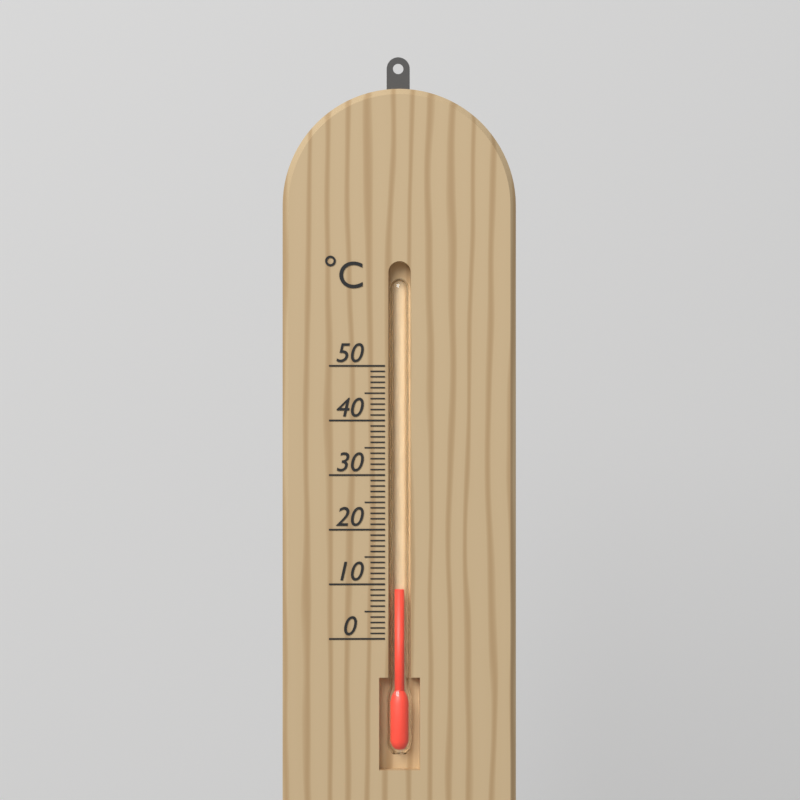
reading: 9 °C
